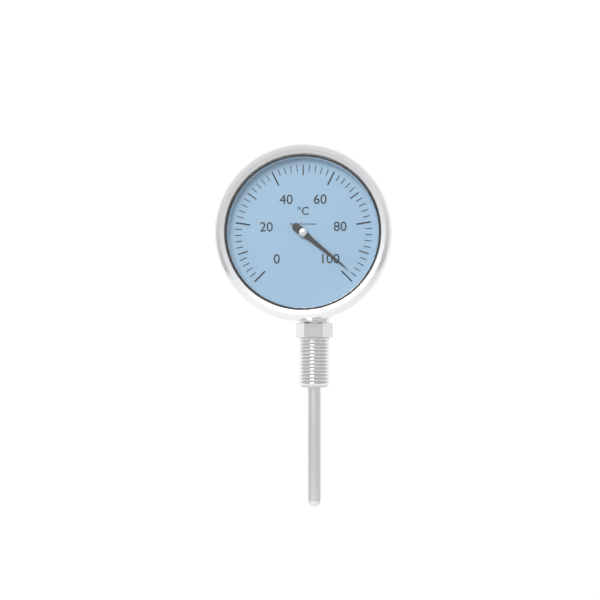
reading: 98 °C
